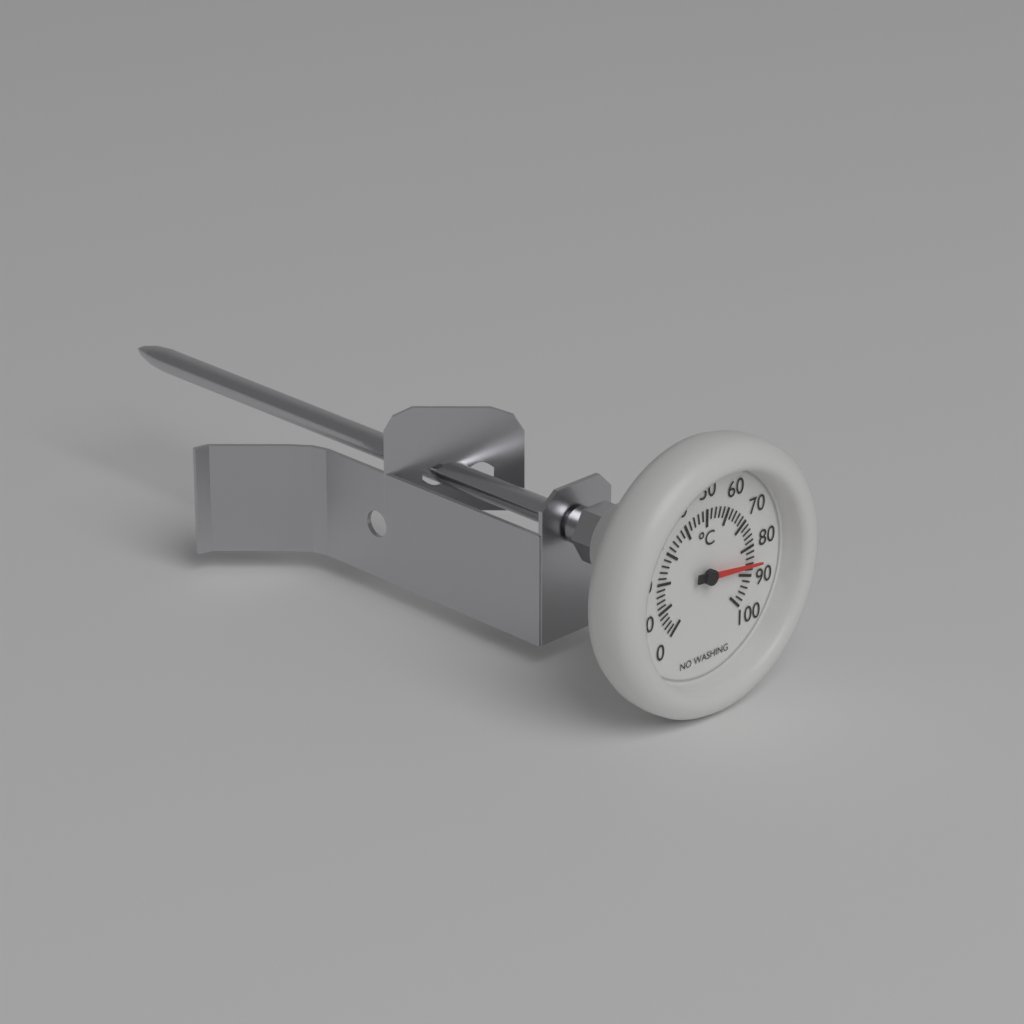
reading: 86 °C
